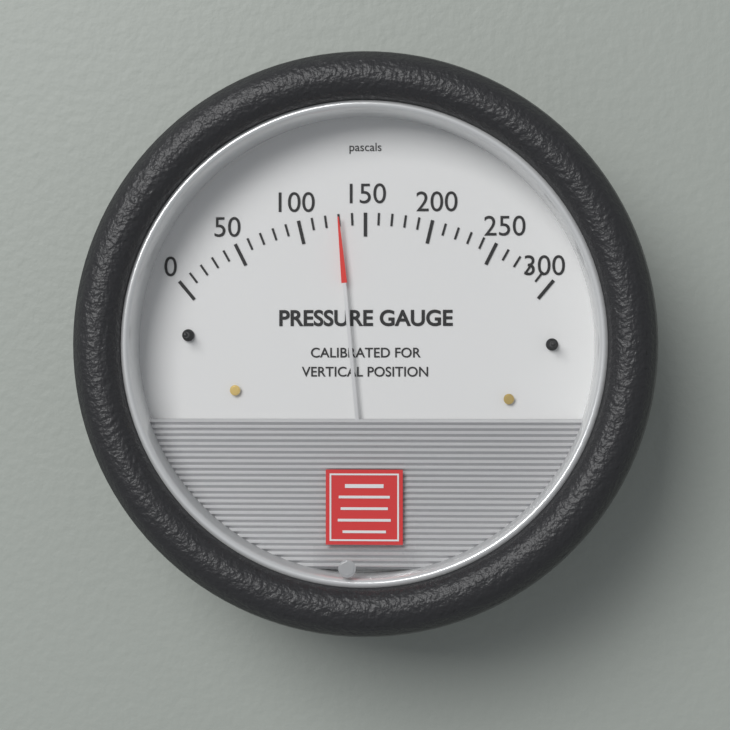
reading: 130 Pa
